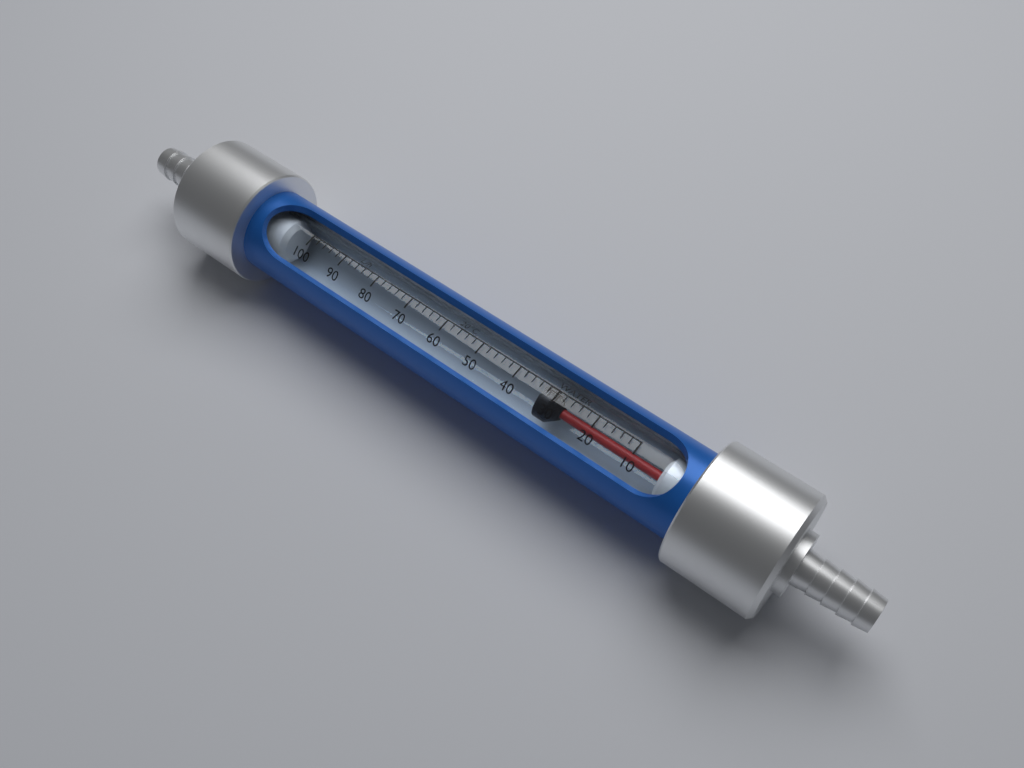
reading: 34 L/h
